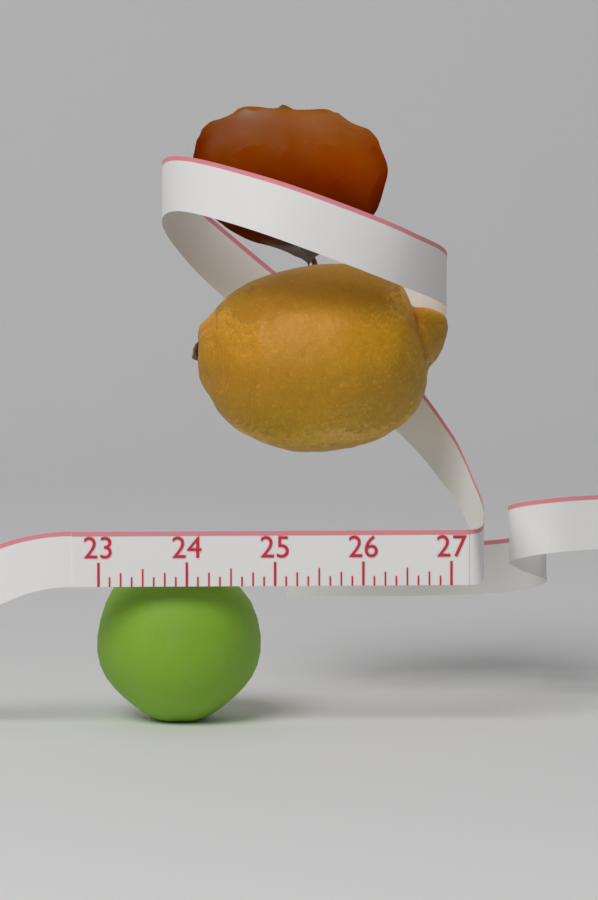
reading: 24.875 (no unit)
